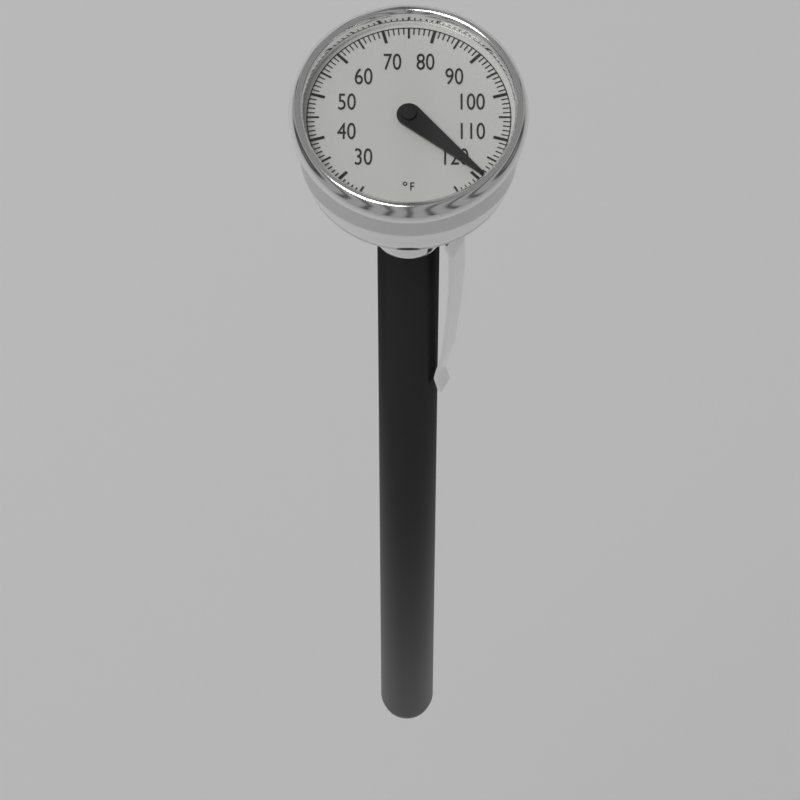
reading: 119 °F
